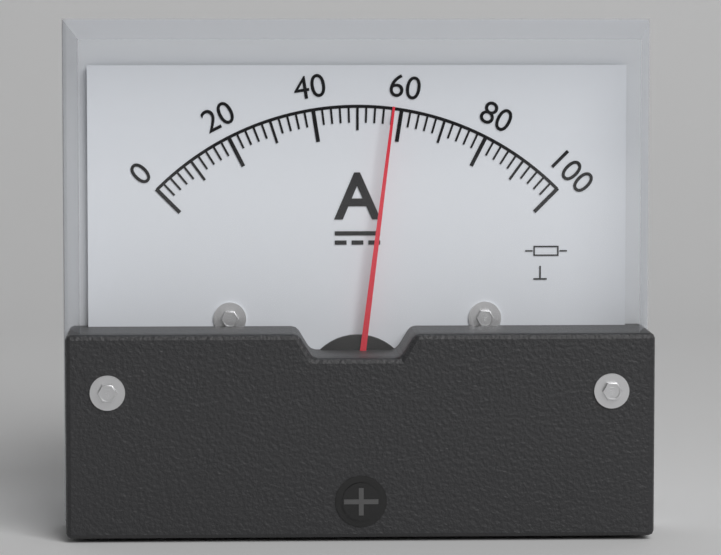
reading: 58 A
